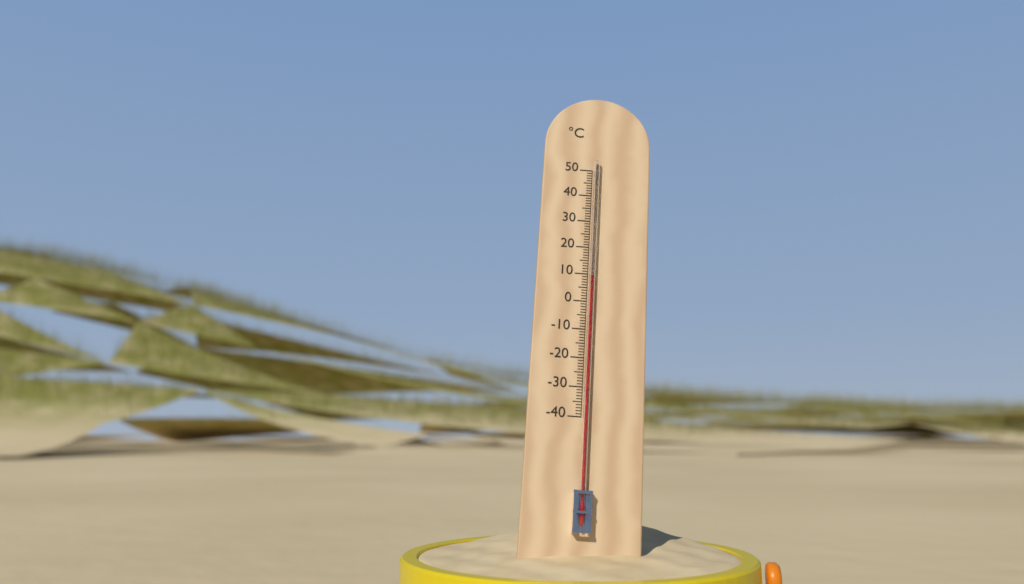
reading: 9 °C
